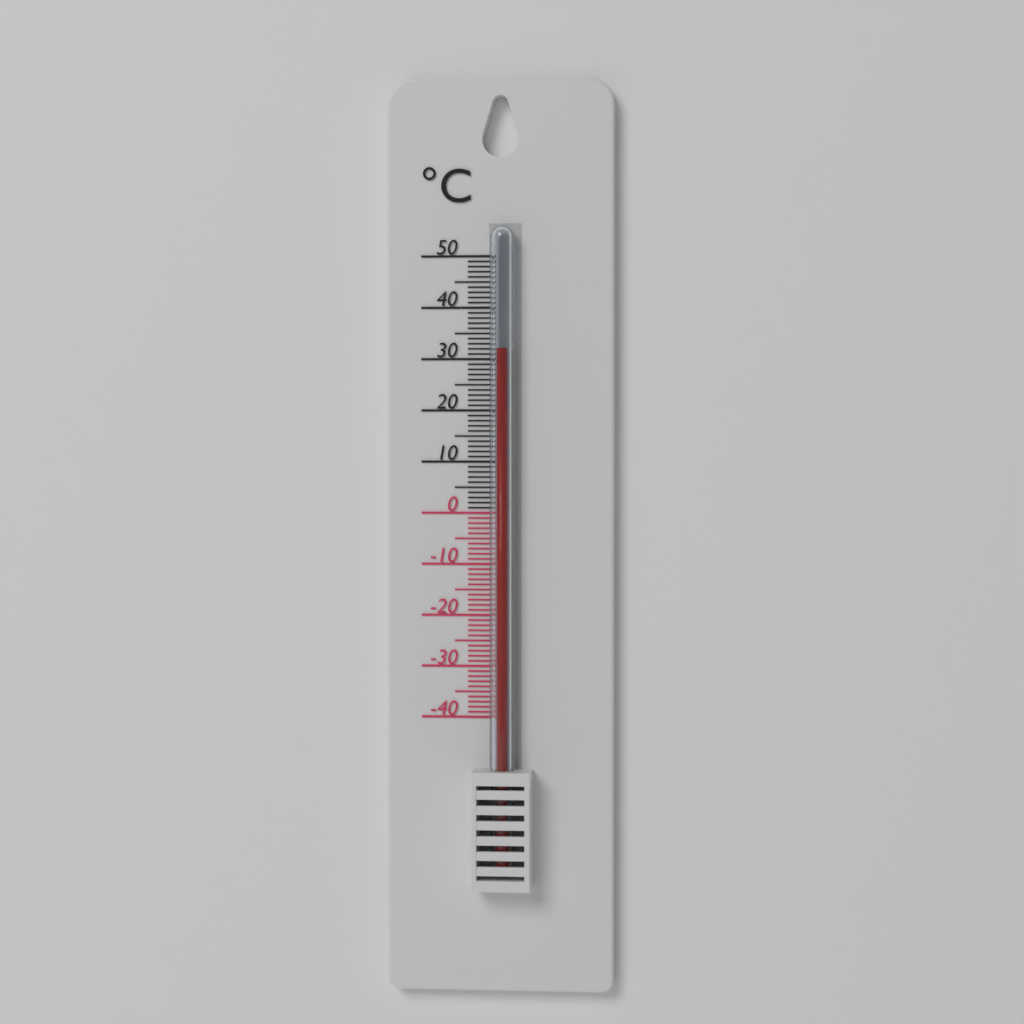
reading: 32 °C
